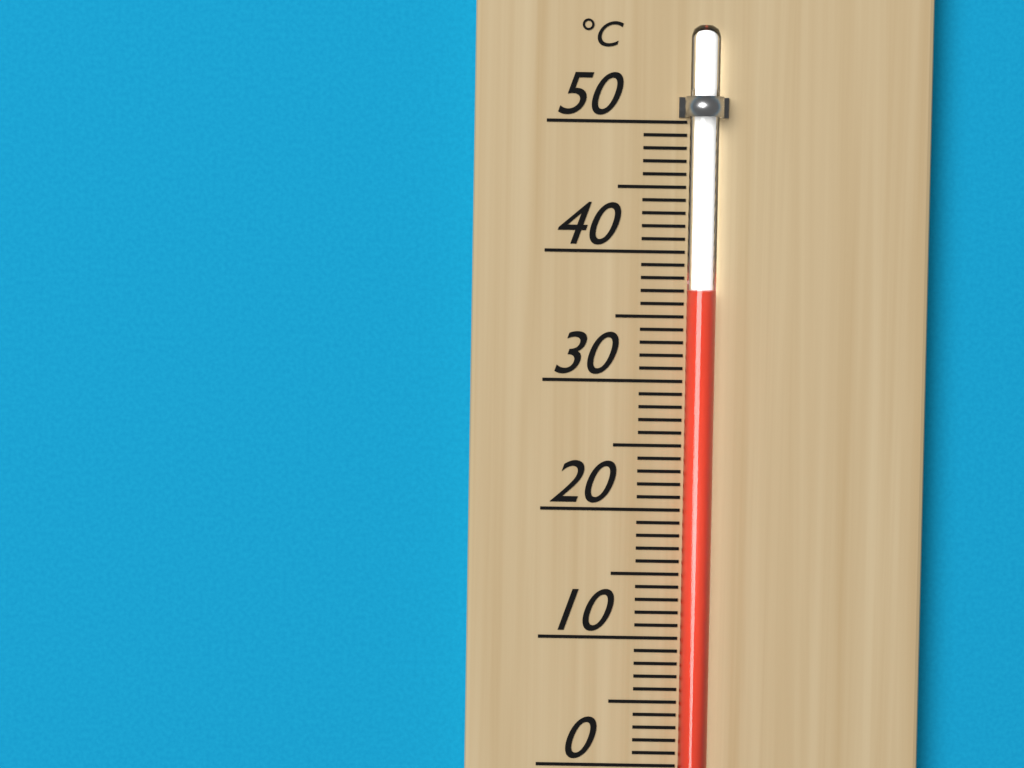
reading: 37 °C
